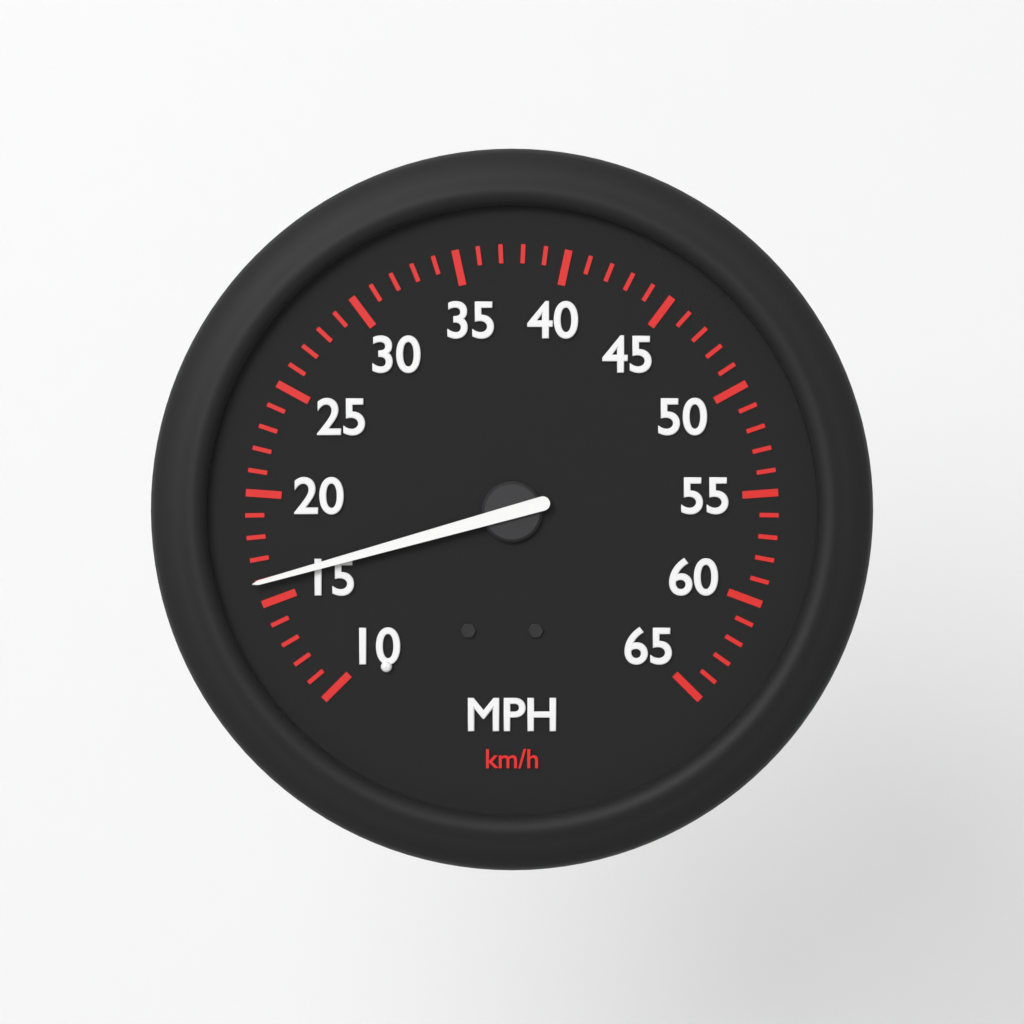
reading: 16 mph
